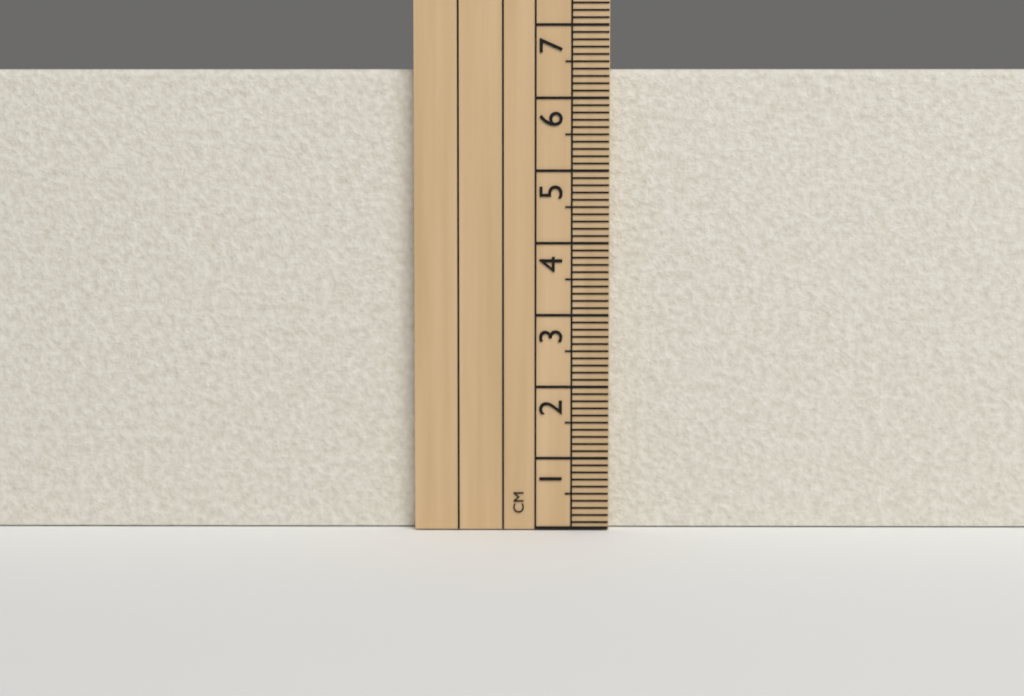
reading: 6.4 cm
